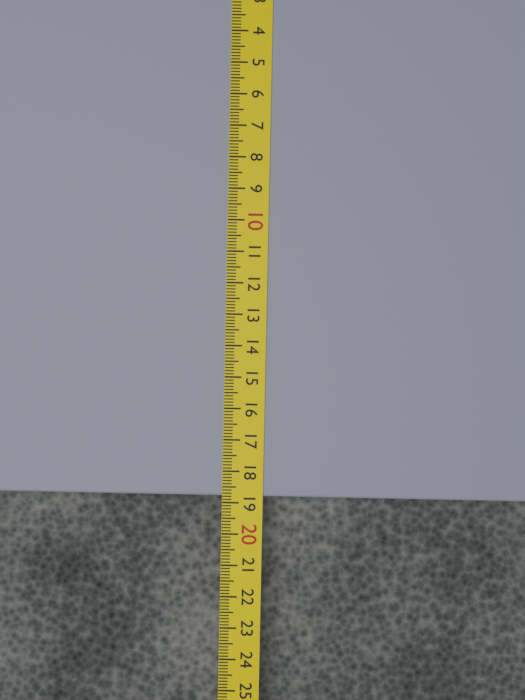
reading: 18.8 cm
